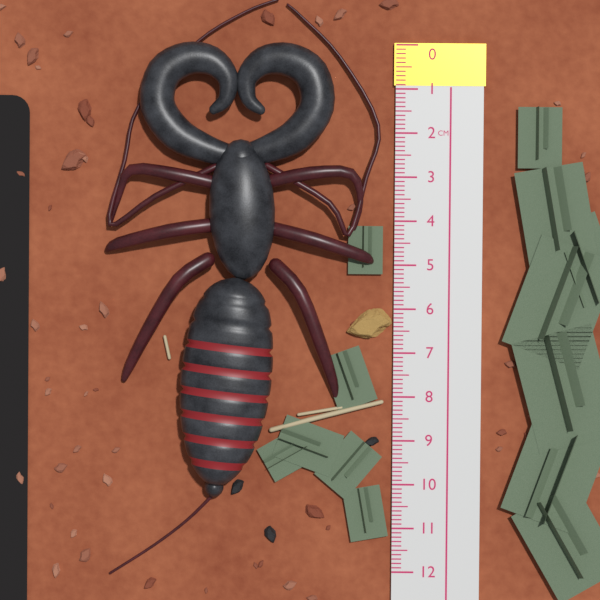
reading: 10.3 cm
